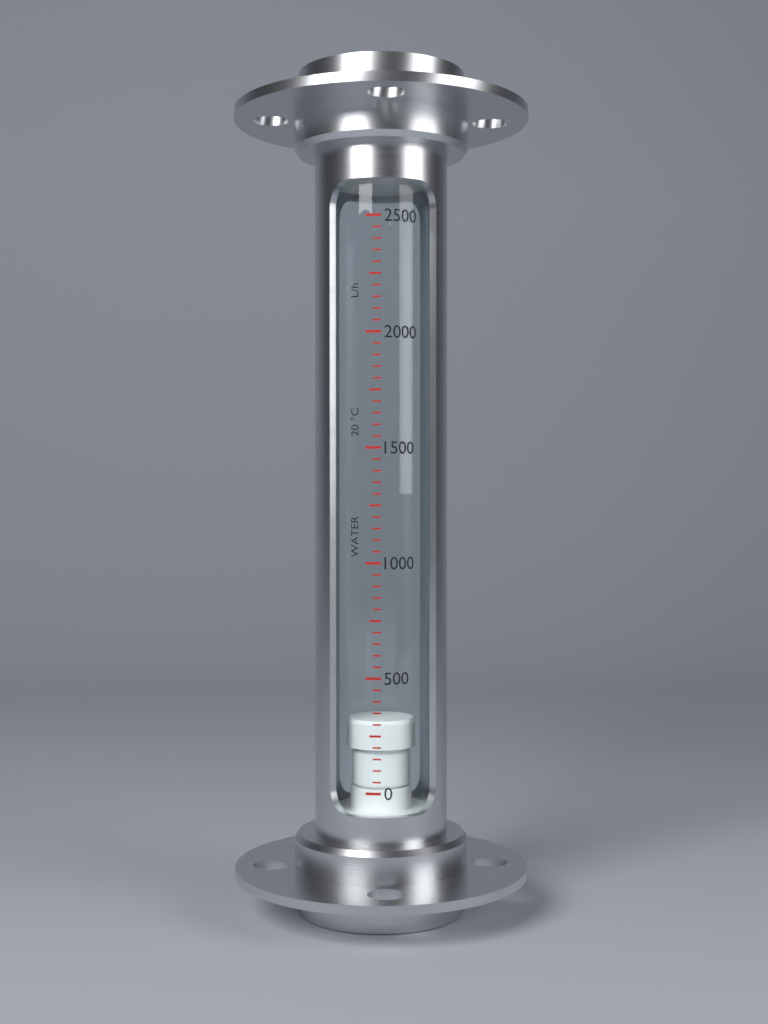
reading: 300 L/h
